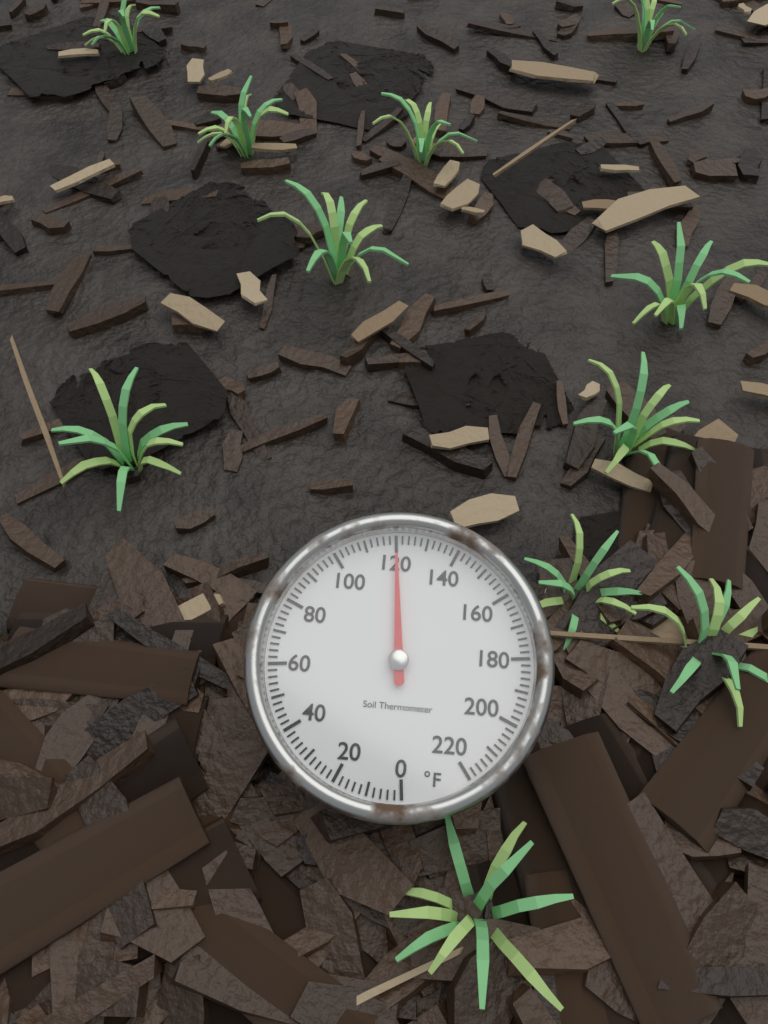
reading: 120 °F
